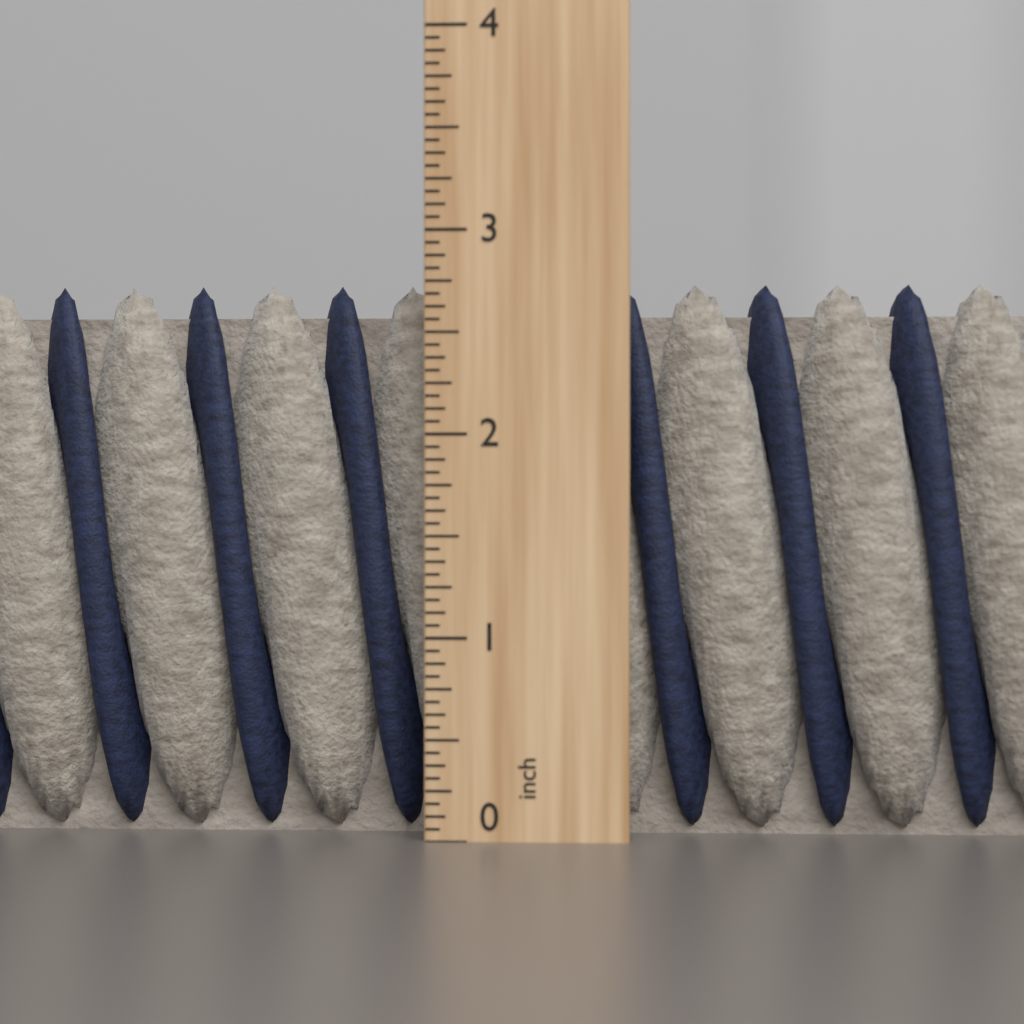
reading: 2.7500 inch
